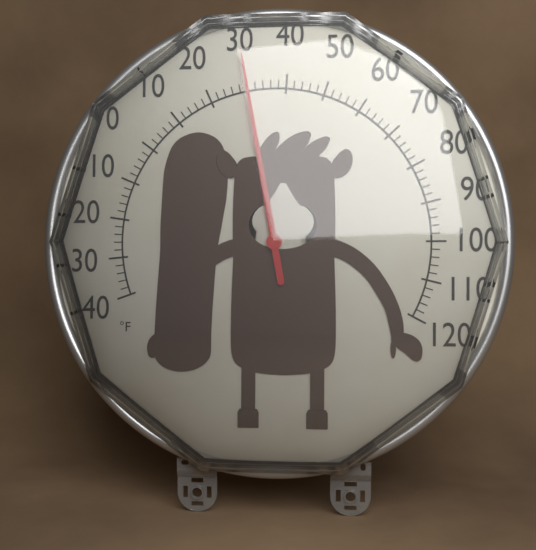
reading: 30 °F
